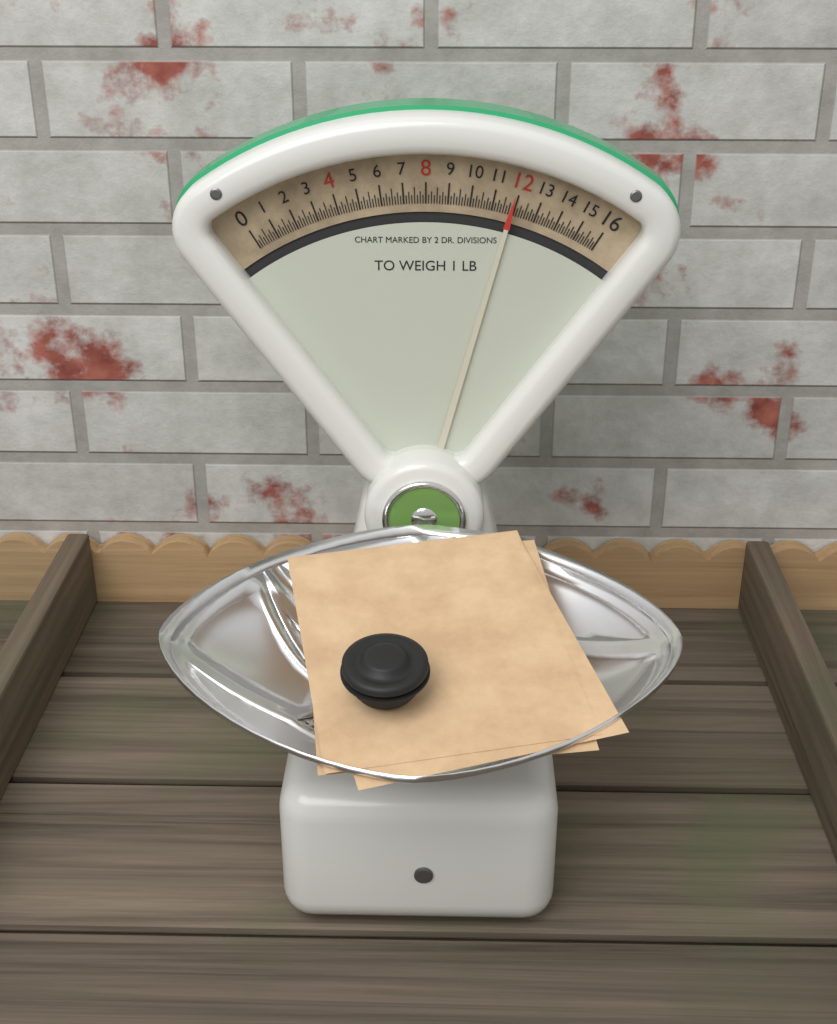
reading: 11.875 oz
